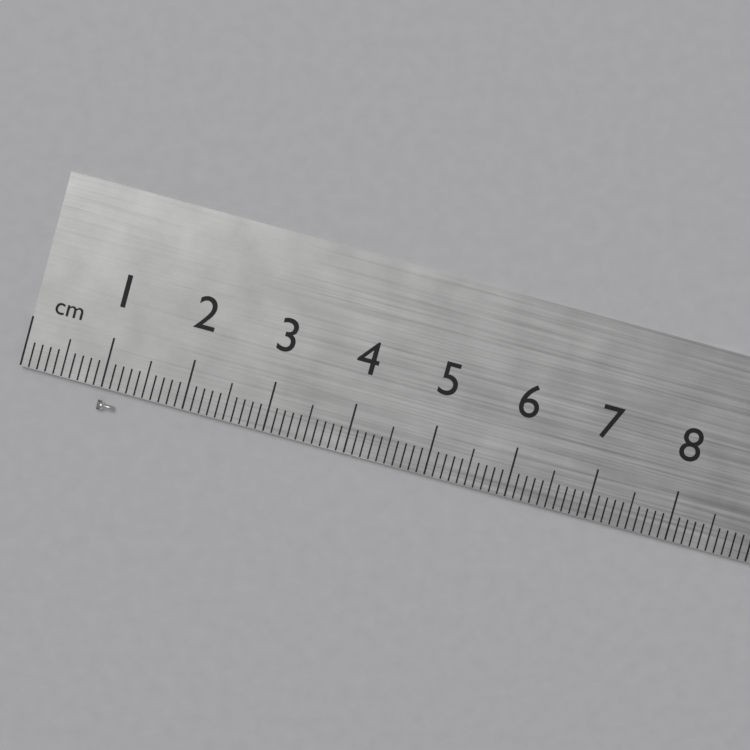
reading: 1.2 cm
